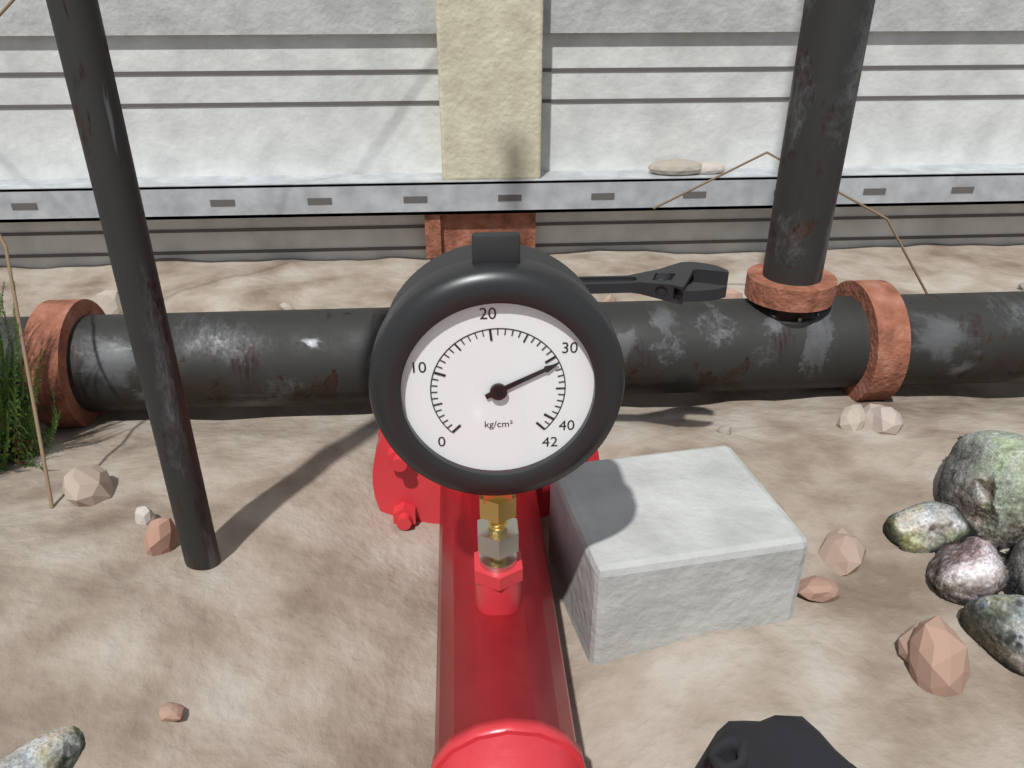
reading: 31 kg/cm²
